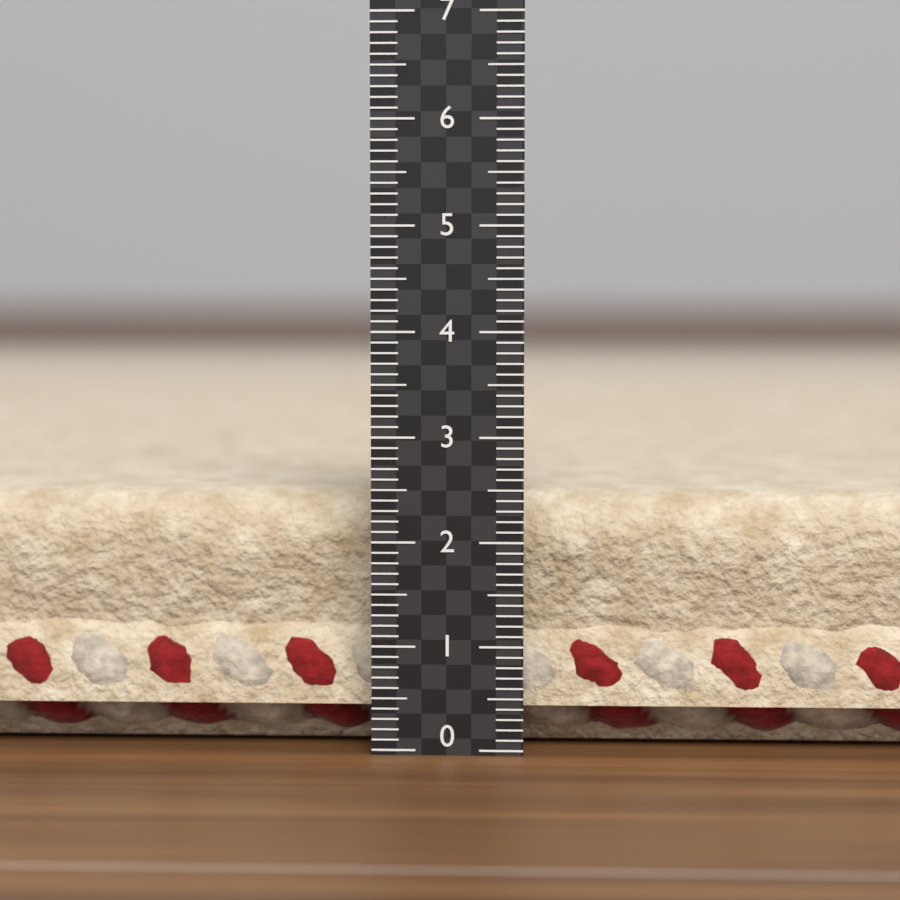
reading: 2.4 (no unit)
